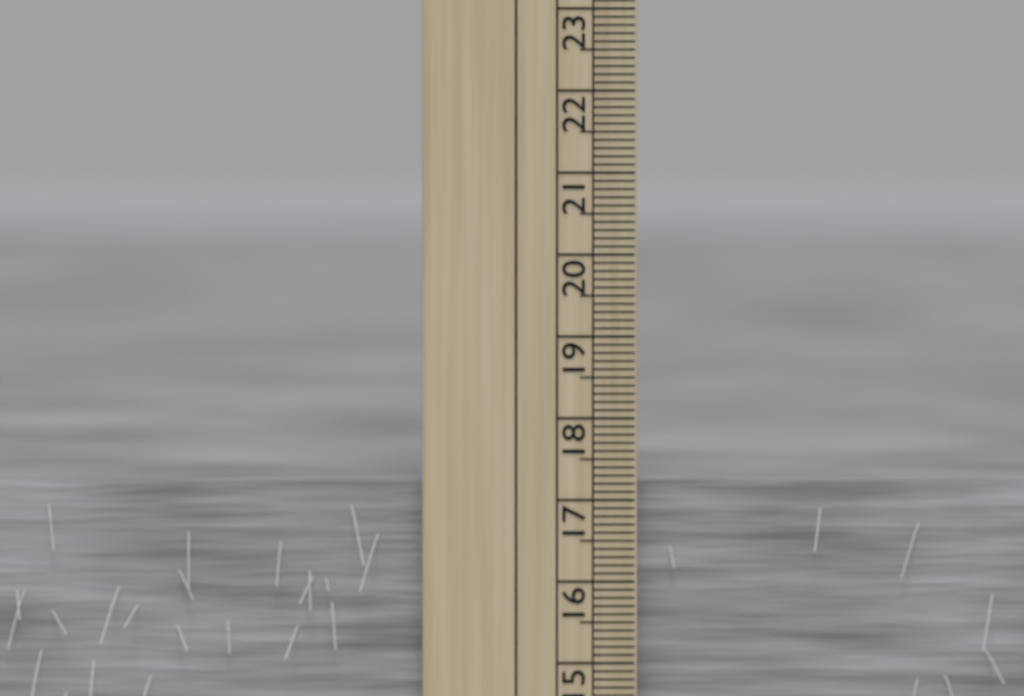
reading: 17.2 cm
